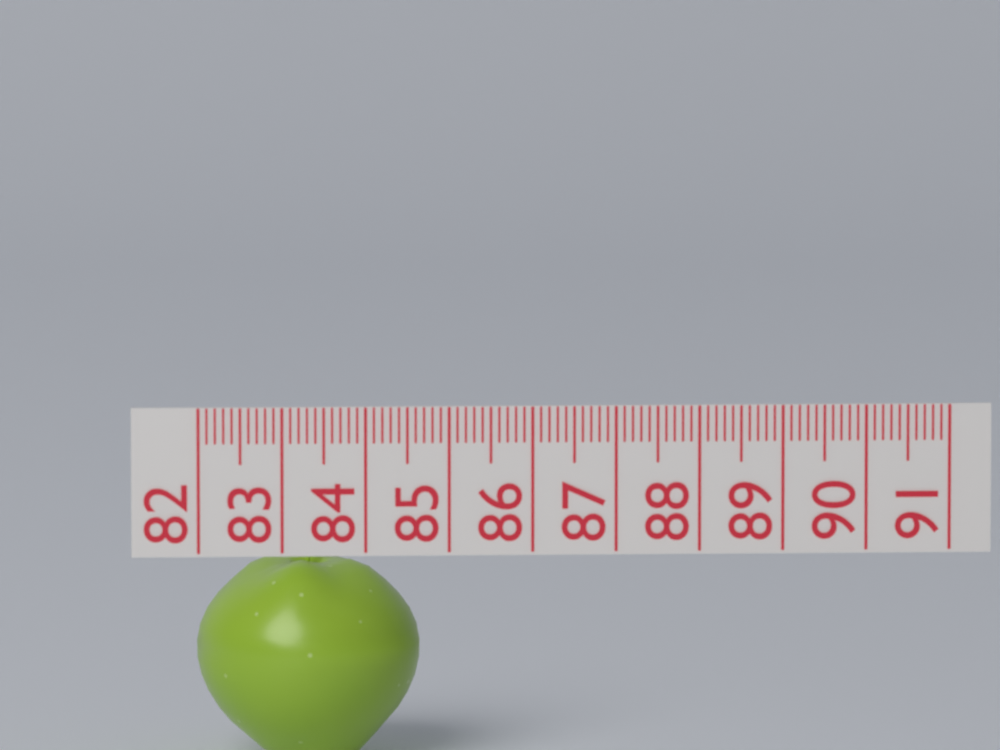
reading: 84.7 (no unit)
